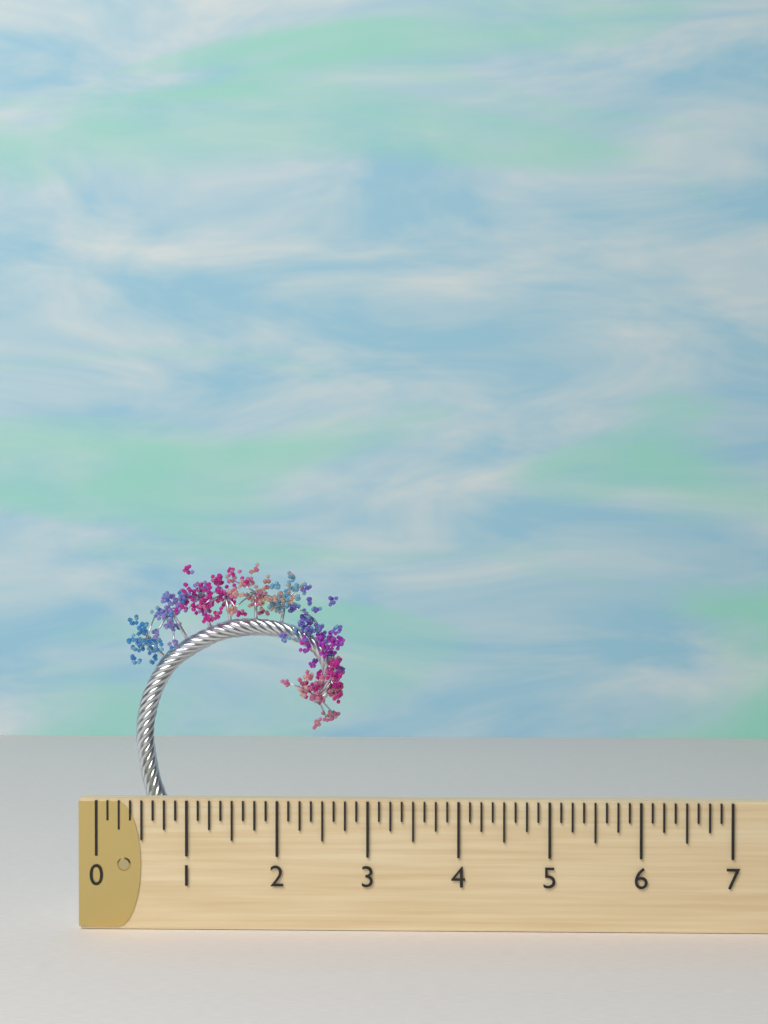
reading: 2.750 (no unit)
